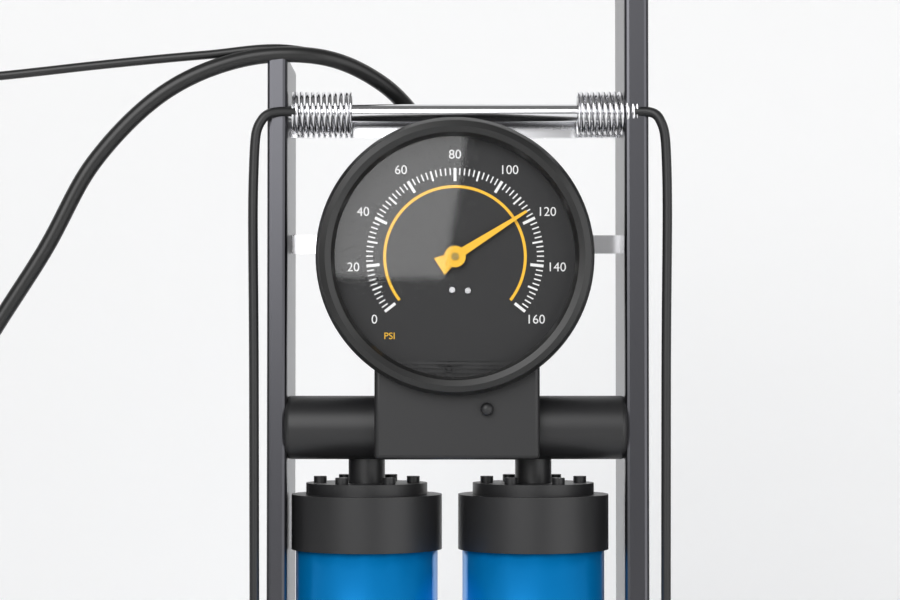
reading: 116 psi
